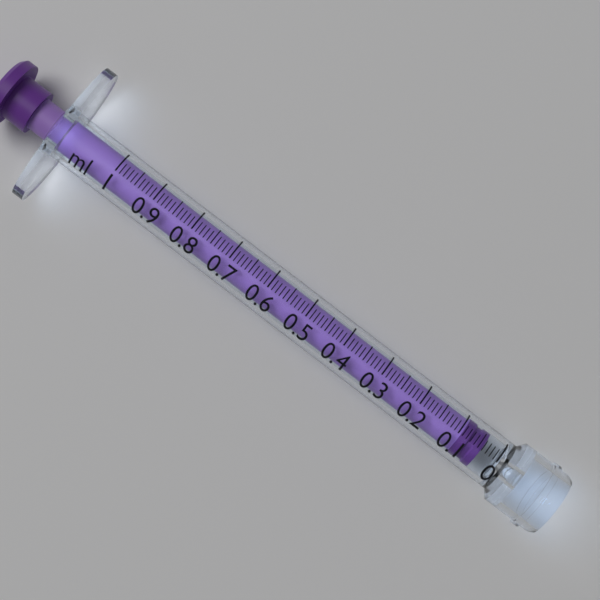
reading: 0.04 ml
